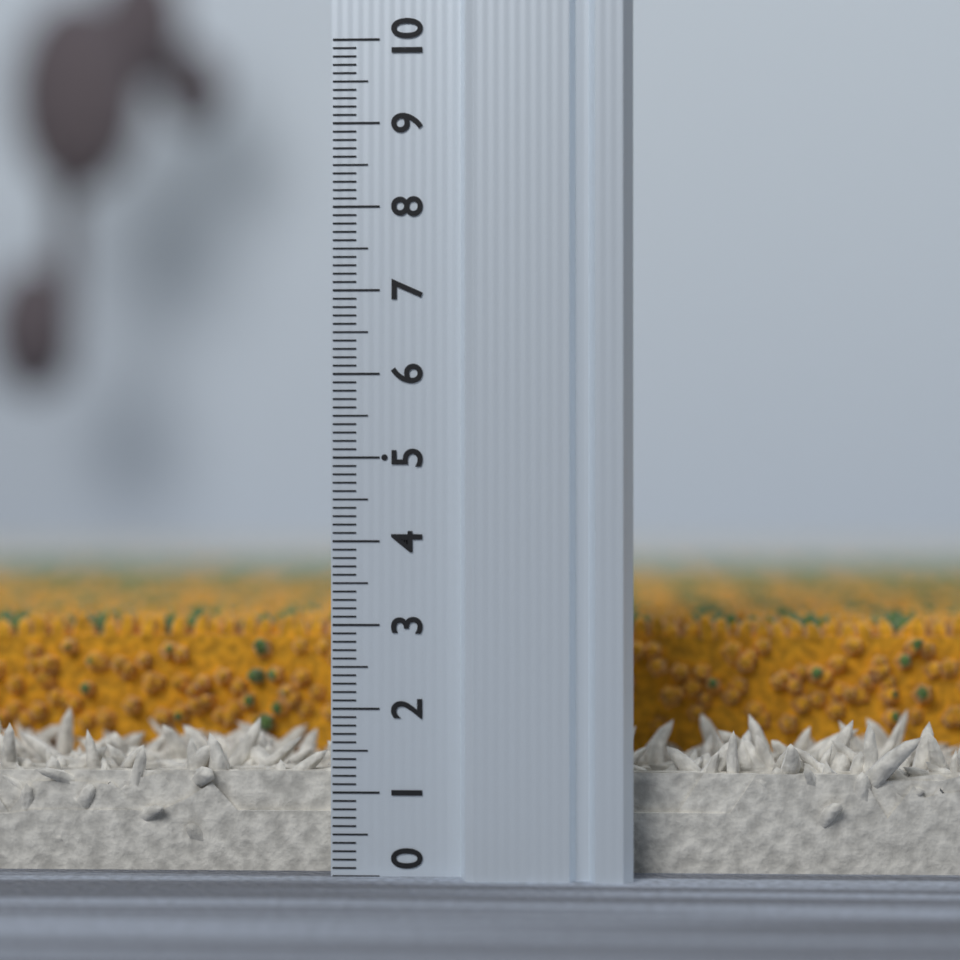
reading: 3.0 (no unit)
